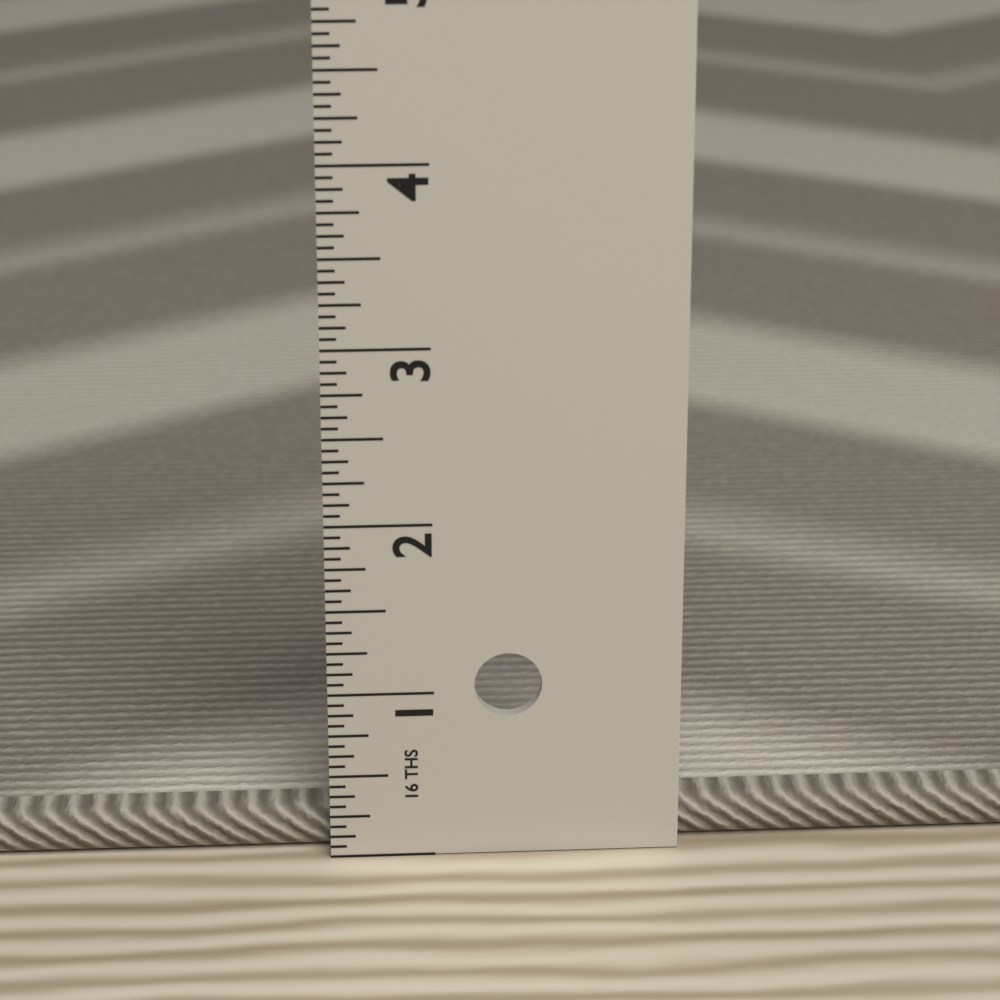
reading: 0.2500 in
